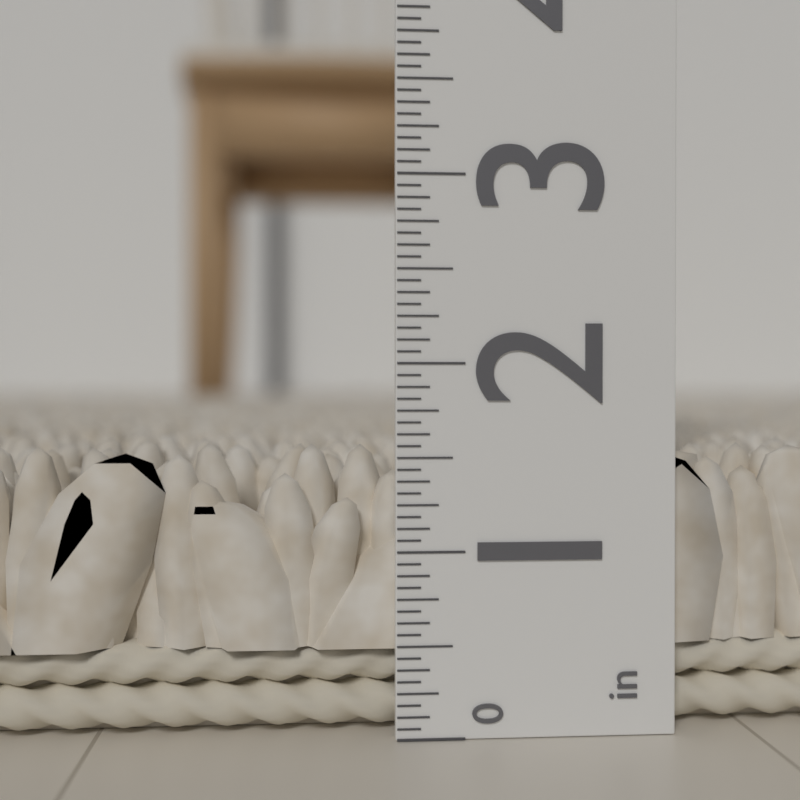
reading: 1.5625 in
